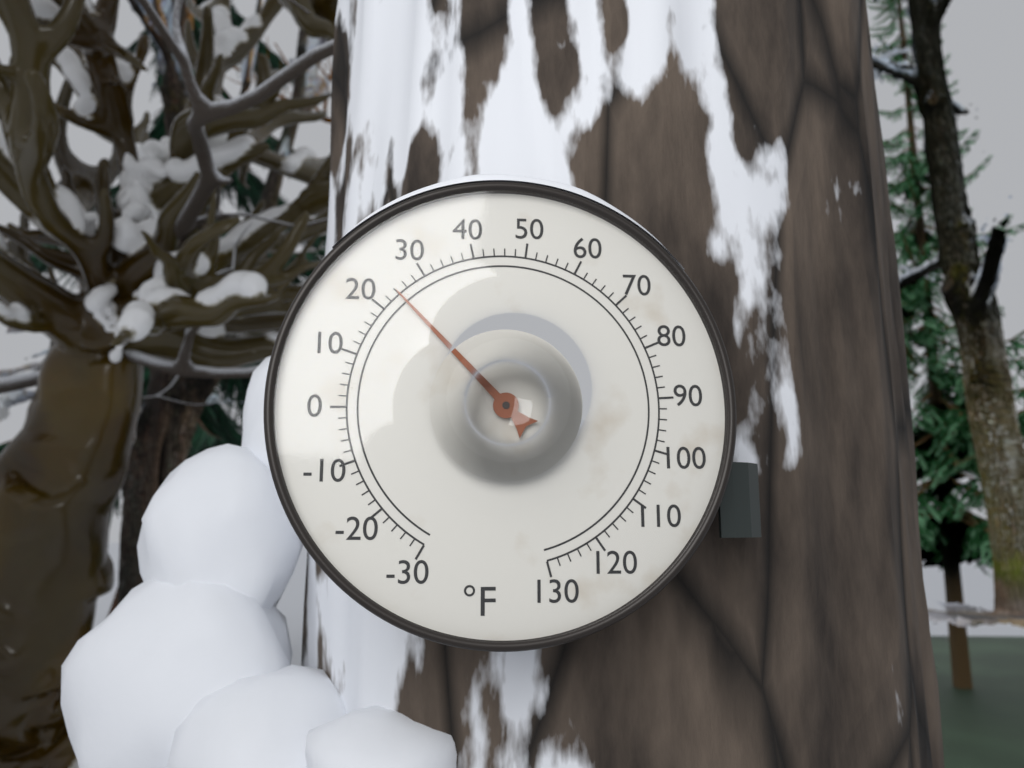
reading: 24 °F
